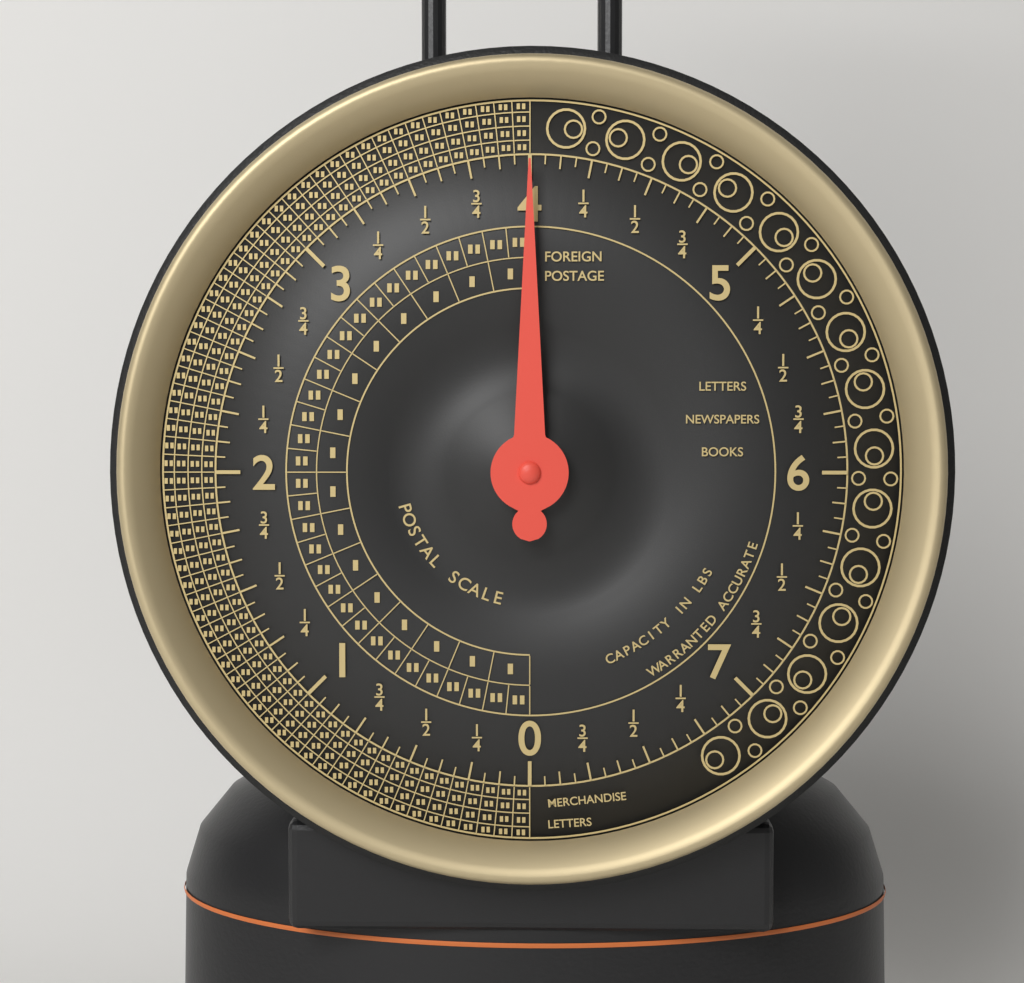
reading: 4.0000 lbs
